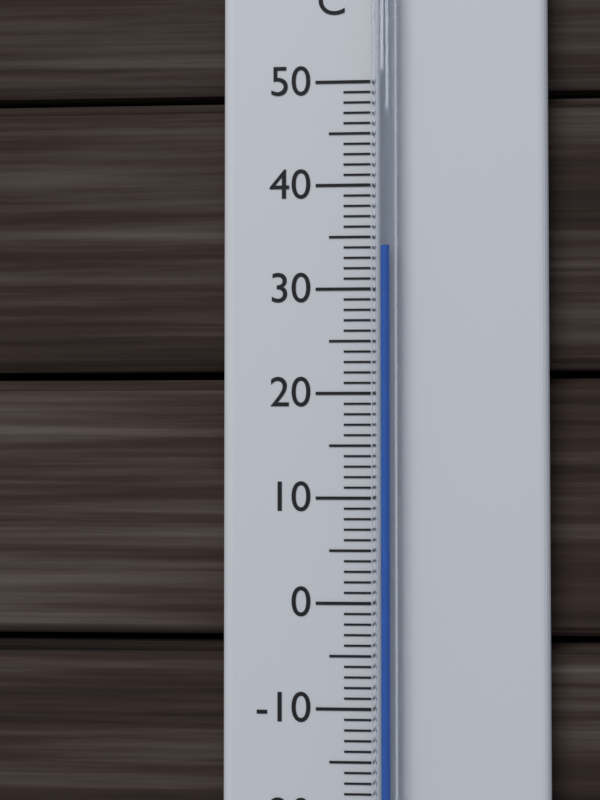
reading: 34 °C
